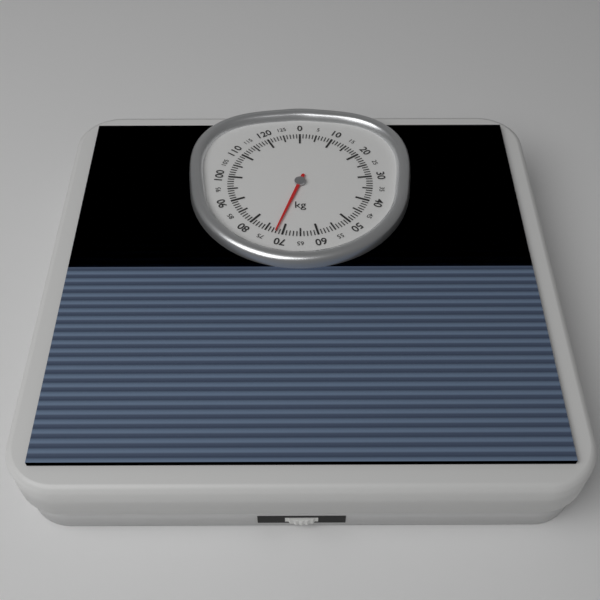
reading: 72 kg
